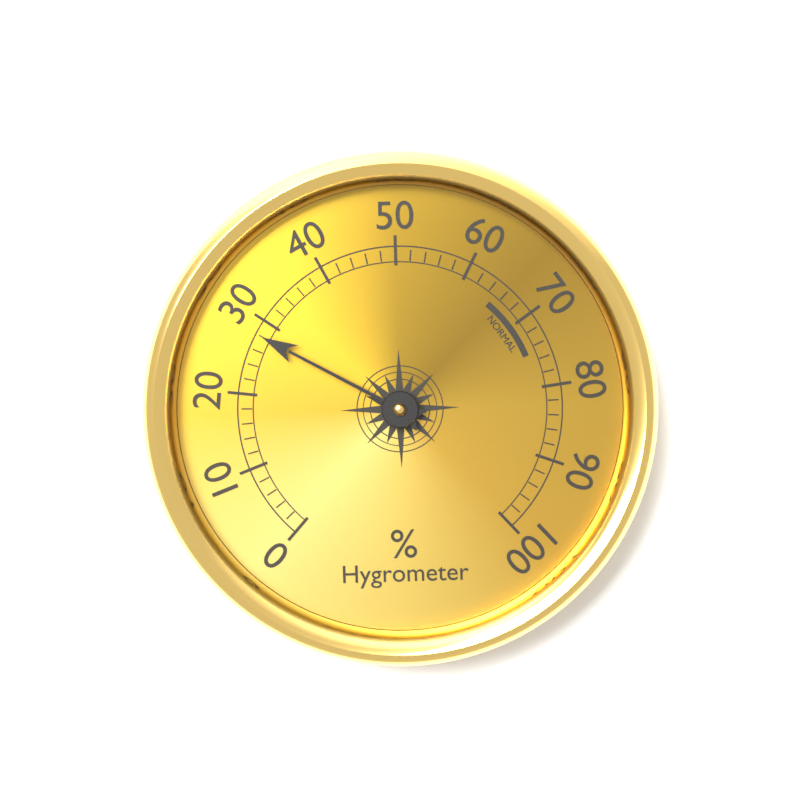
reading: 28 %
